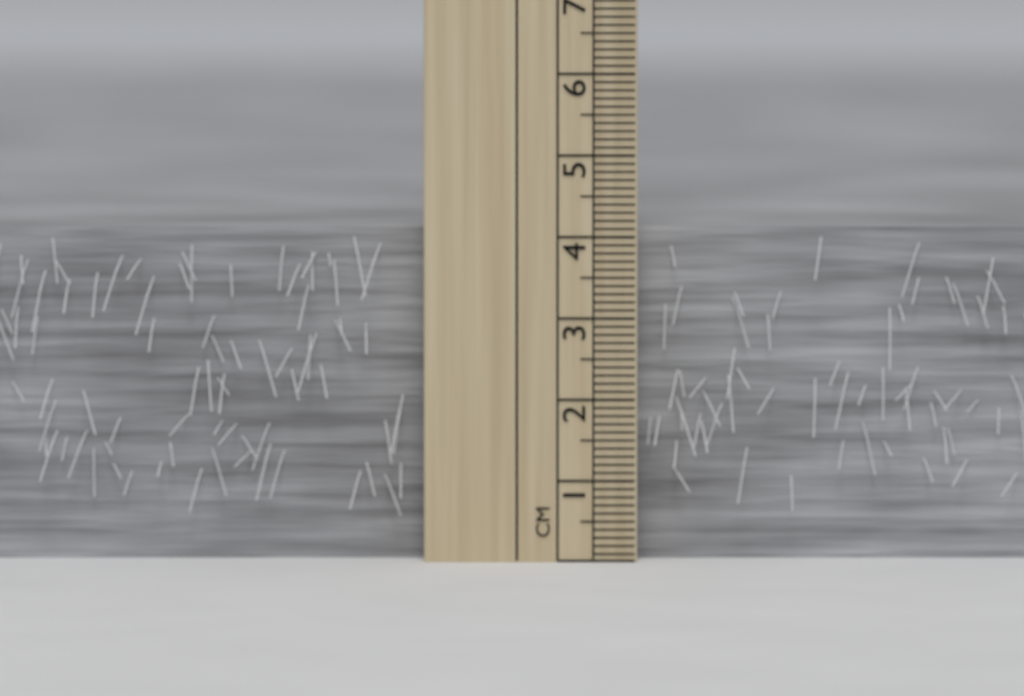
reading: 4.1 cm
